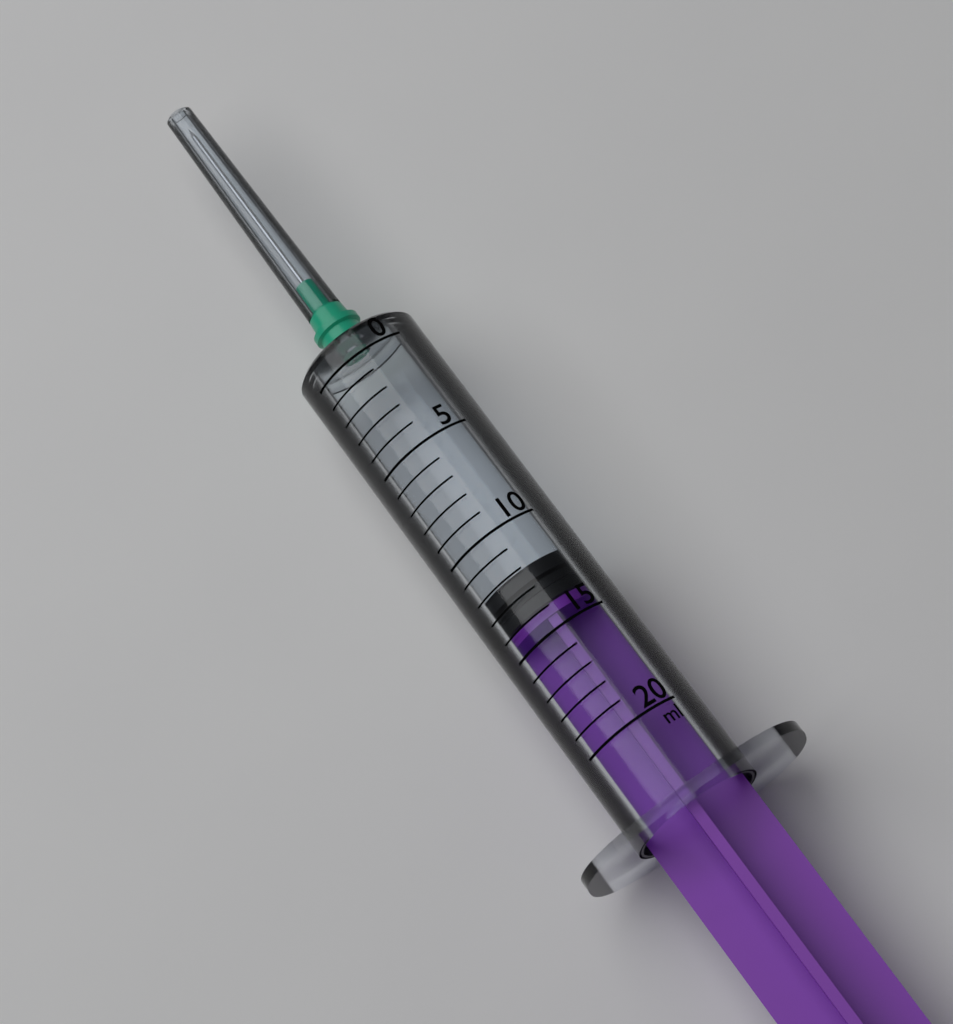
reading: 12 ml
